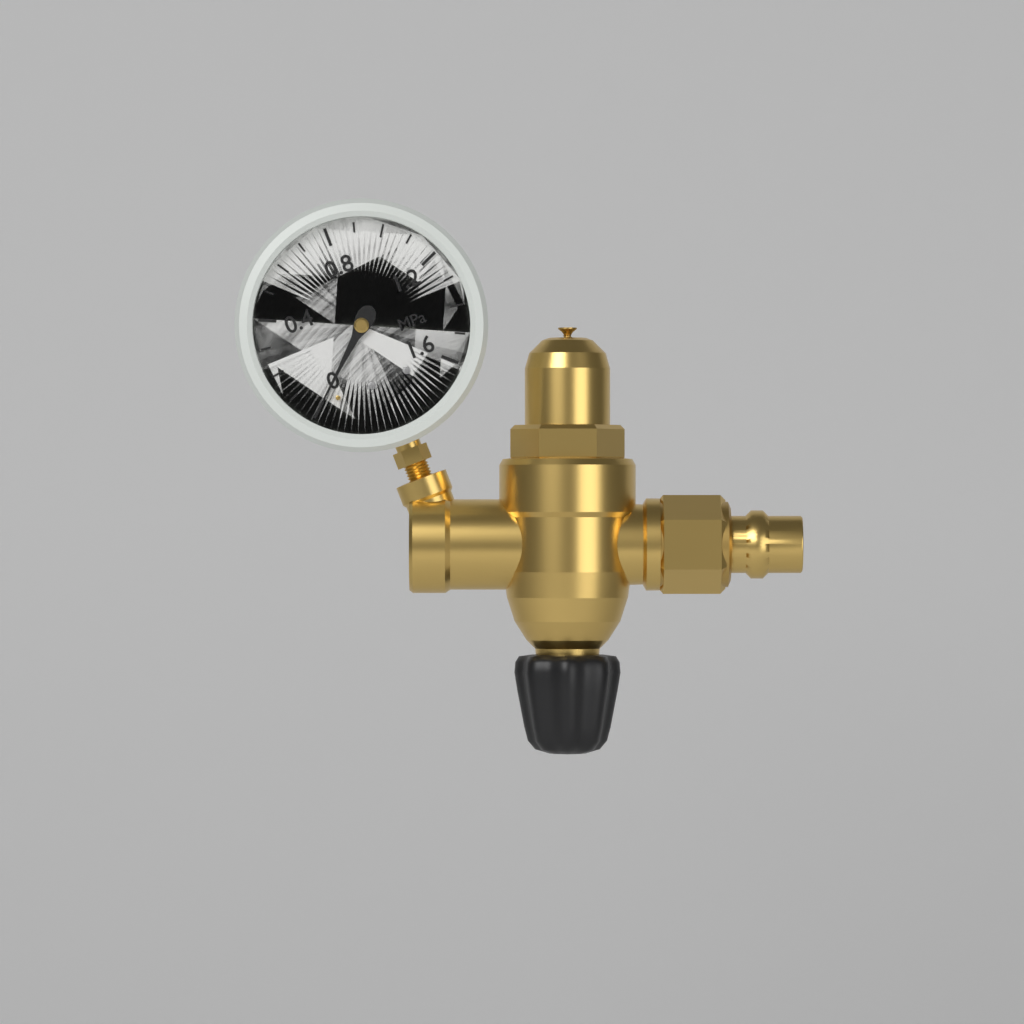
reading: 0.0 MPa
